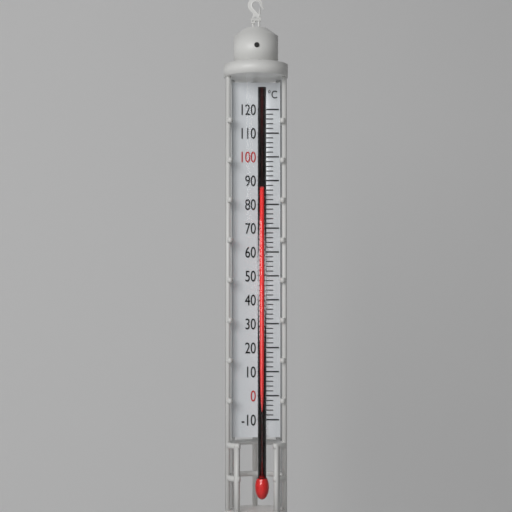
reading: 86 °C
